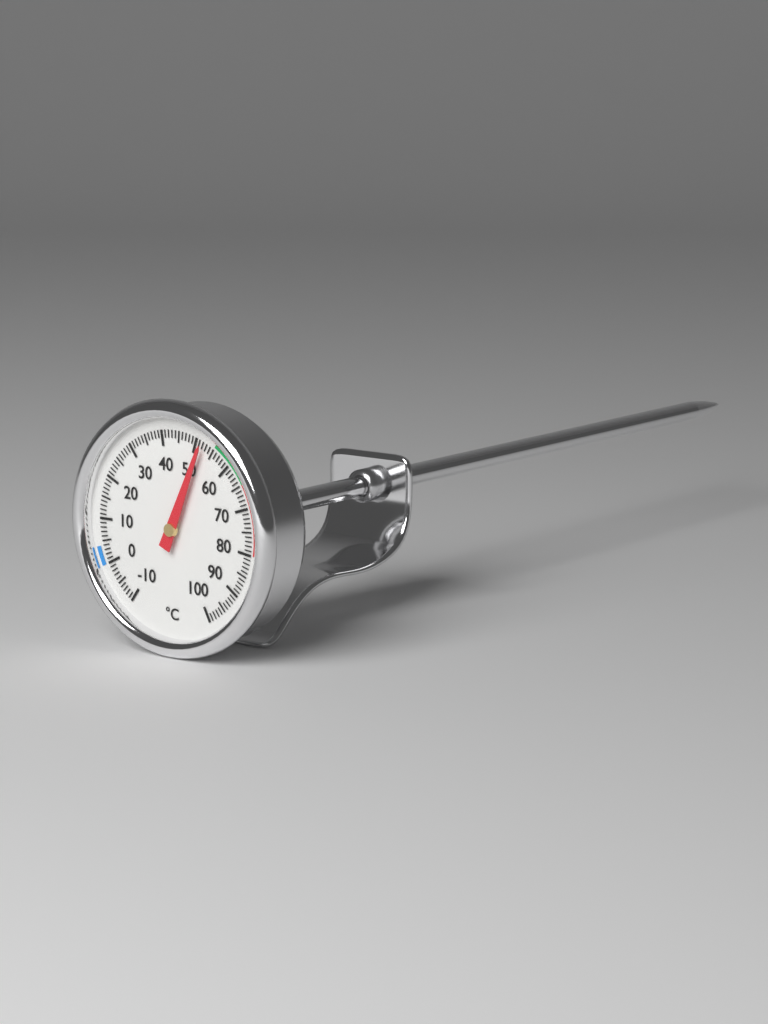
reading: 52 °C
